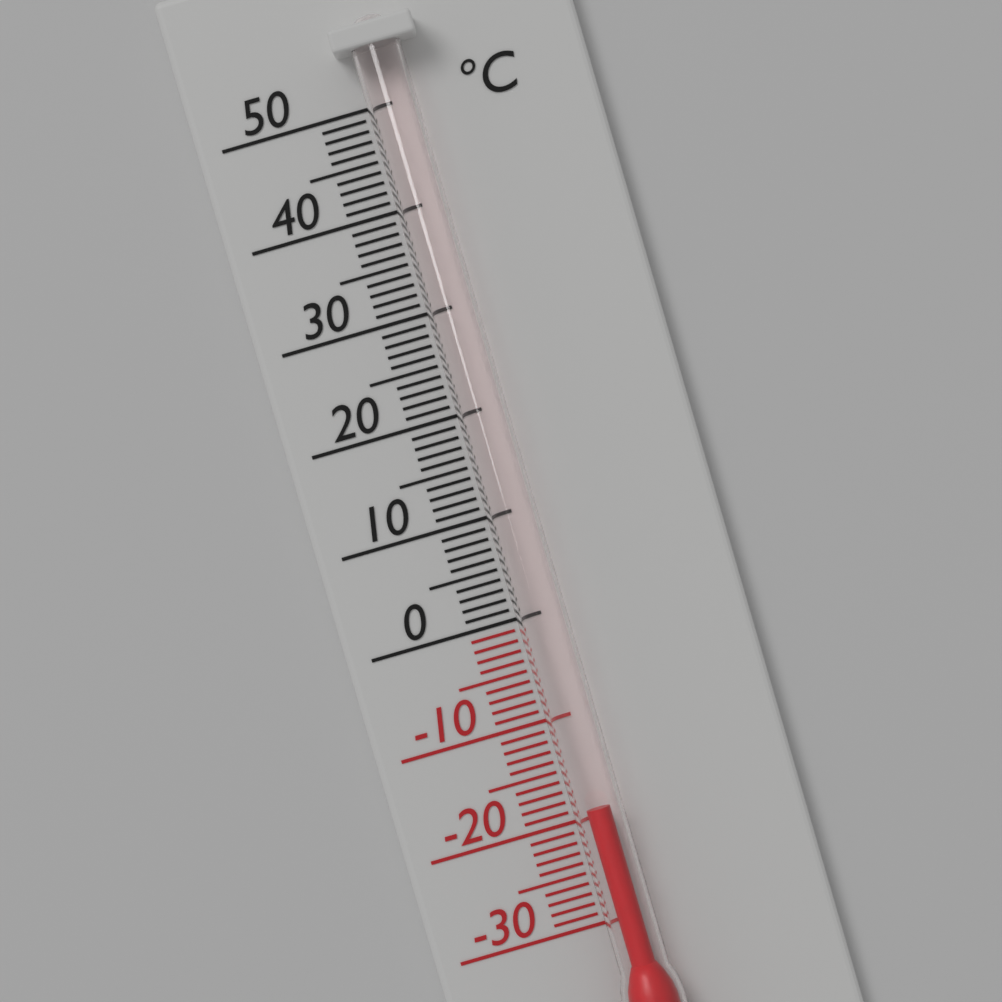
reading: -19 °C
